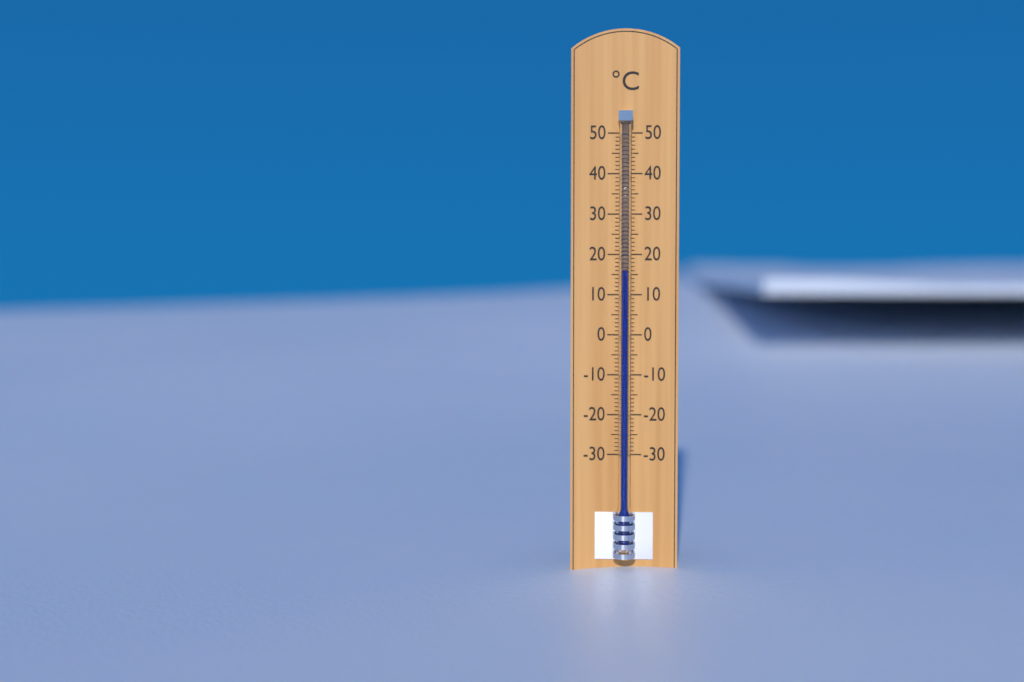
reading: 16 °C
